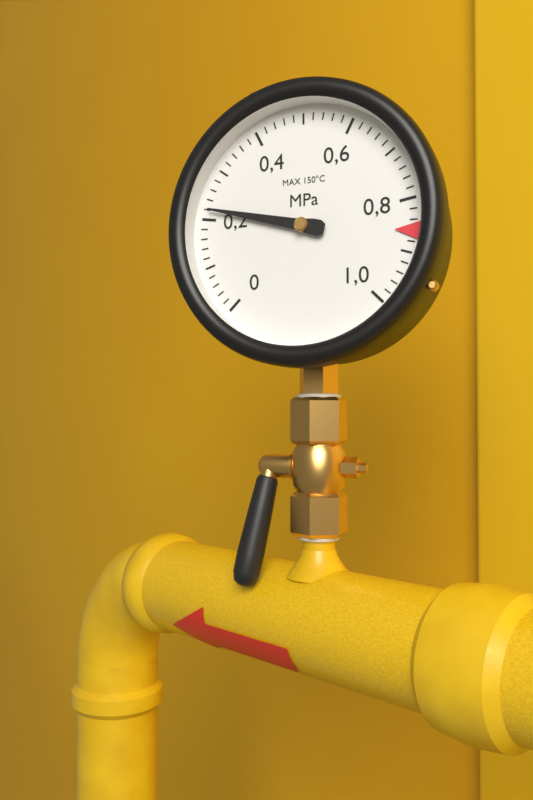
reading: 0.22 MPa
